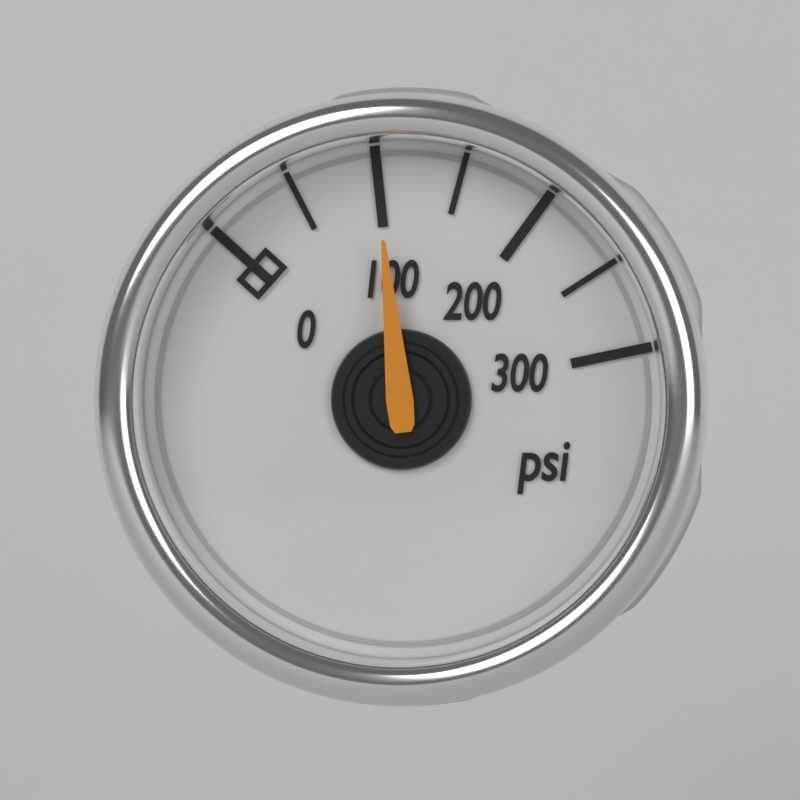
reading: 100 psi
